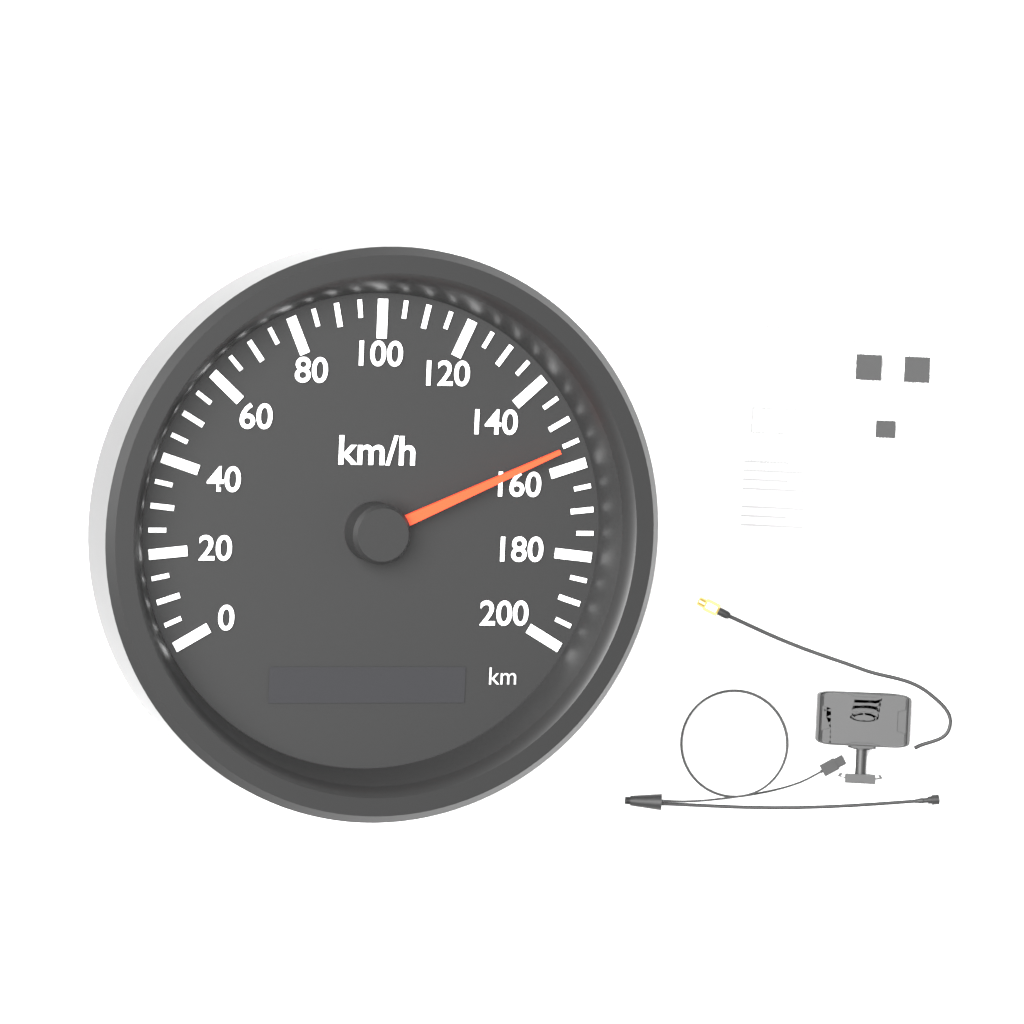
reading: 155 km/h
